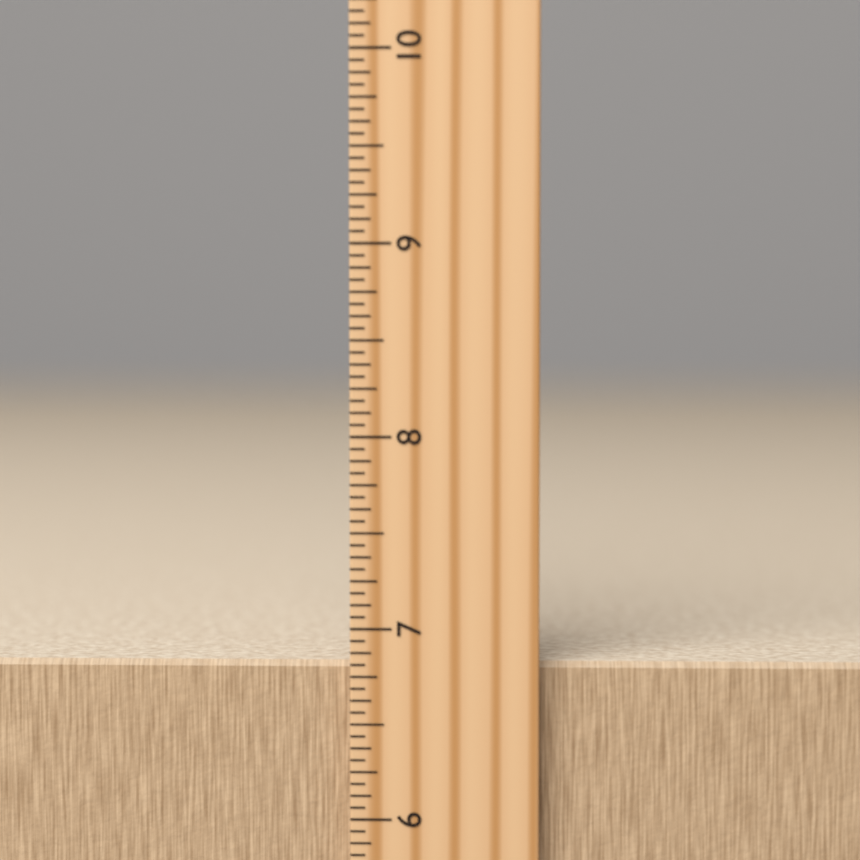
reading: 6.8125 inch
